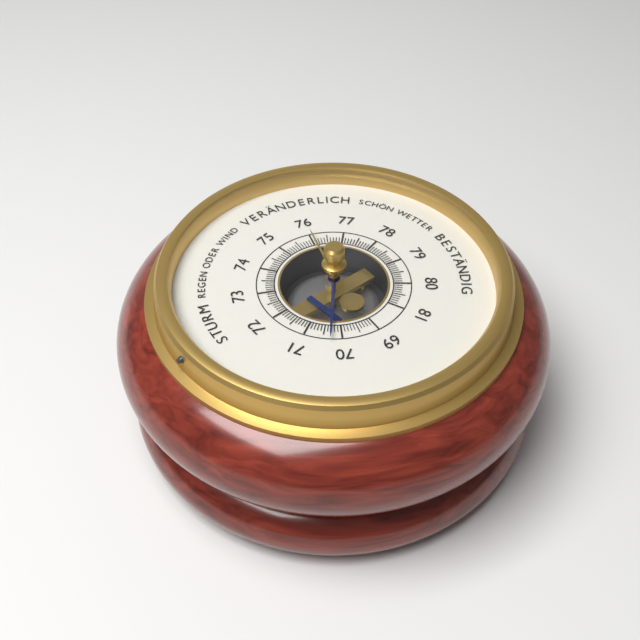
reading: 70.3 (no unit)
